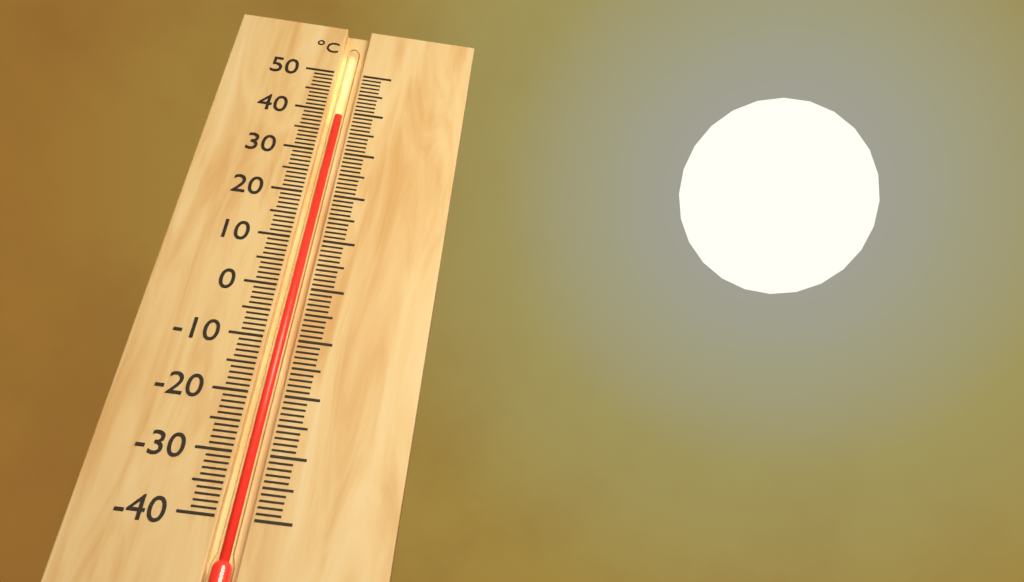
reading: 39 °C
